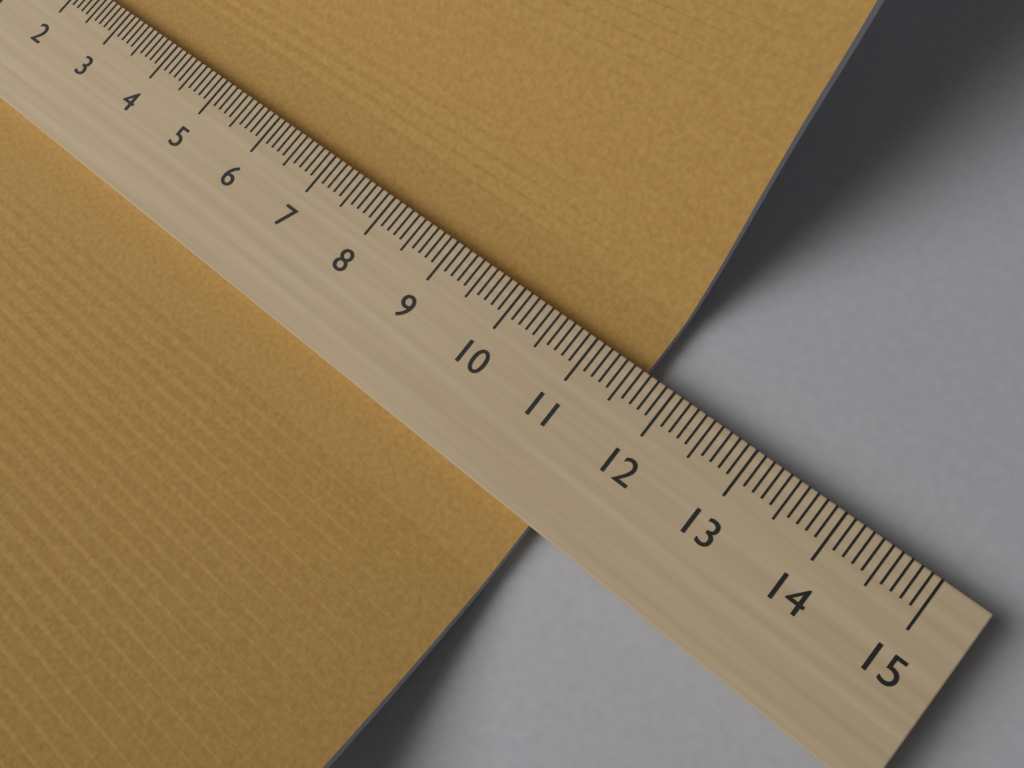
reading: 11.6 (no unit)
